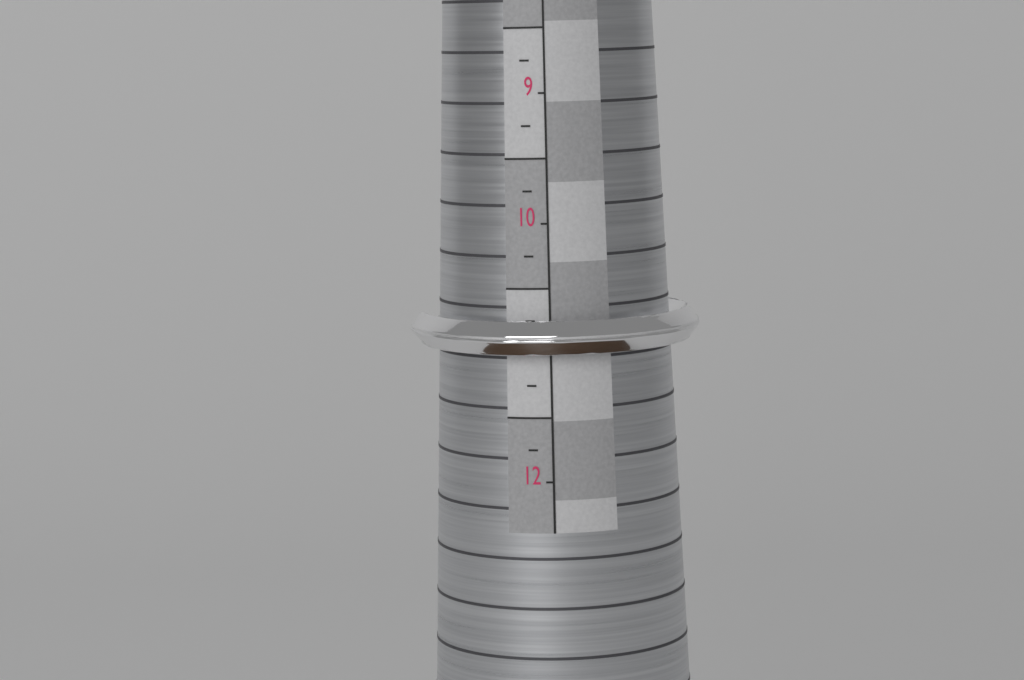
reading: 11.00 (no unit)
